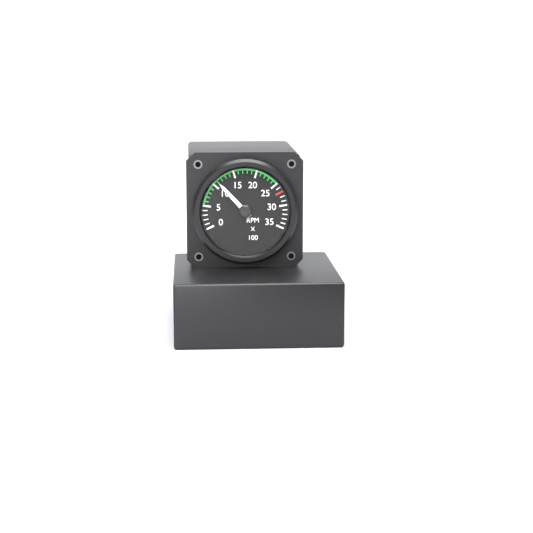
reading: 1100 RPM
